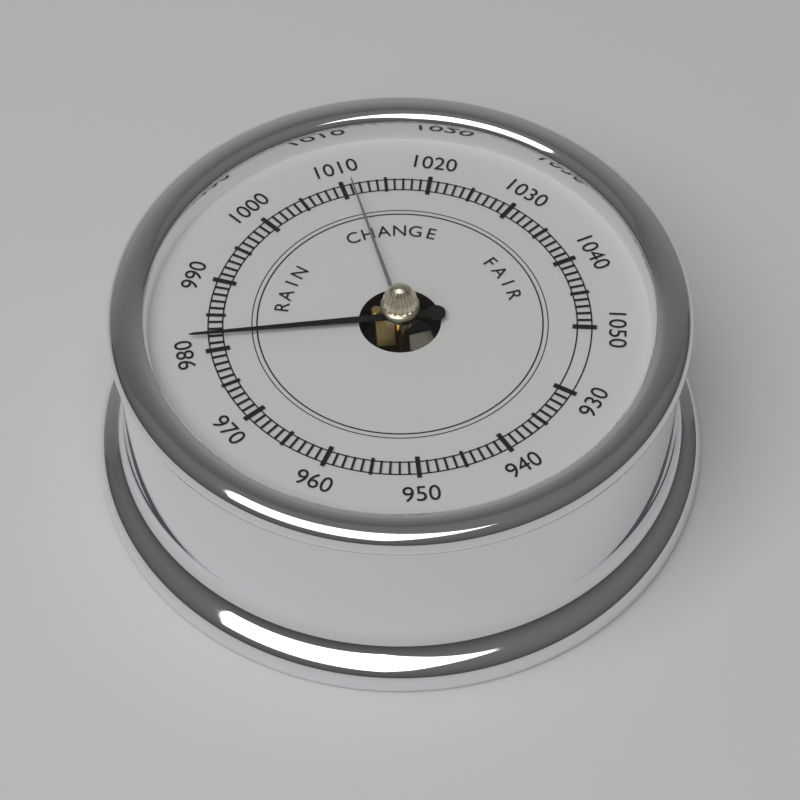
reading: 982 (no unit)
